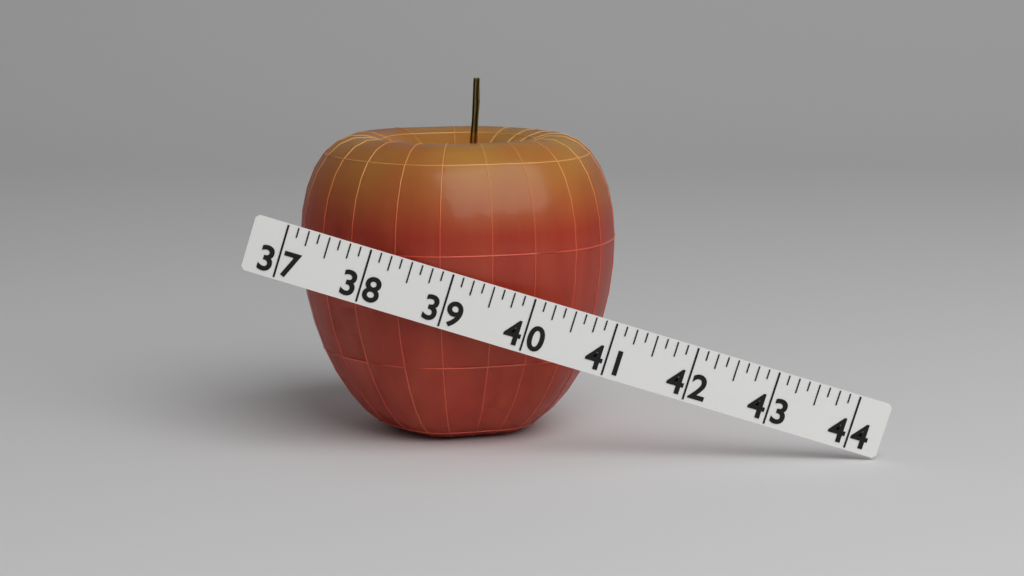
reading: 41.000 (no unit)
